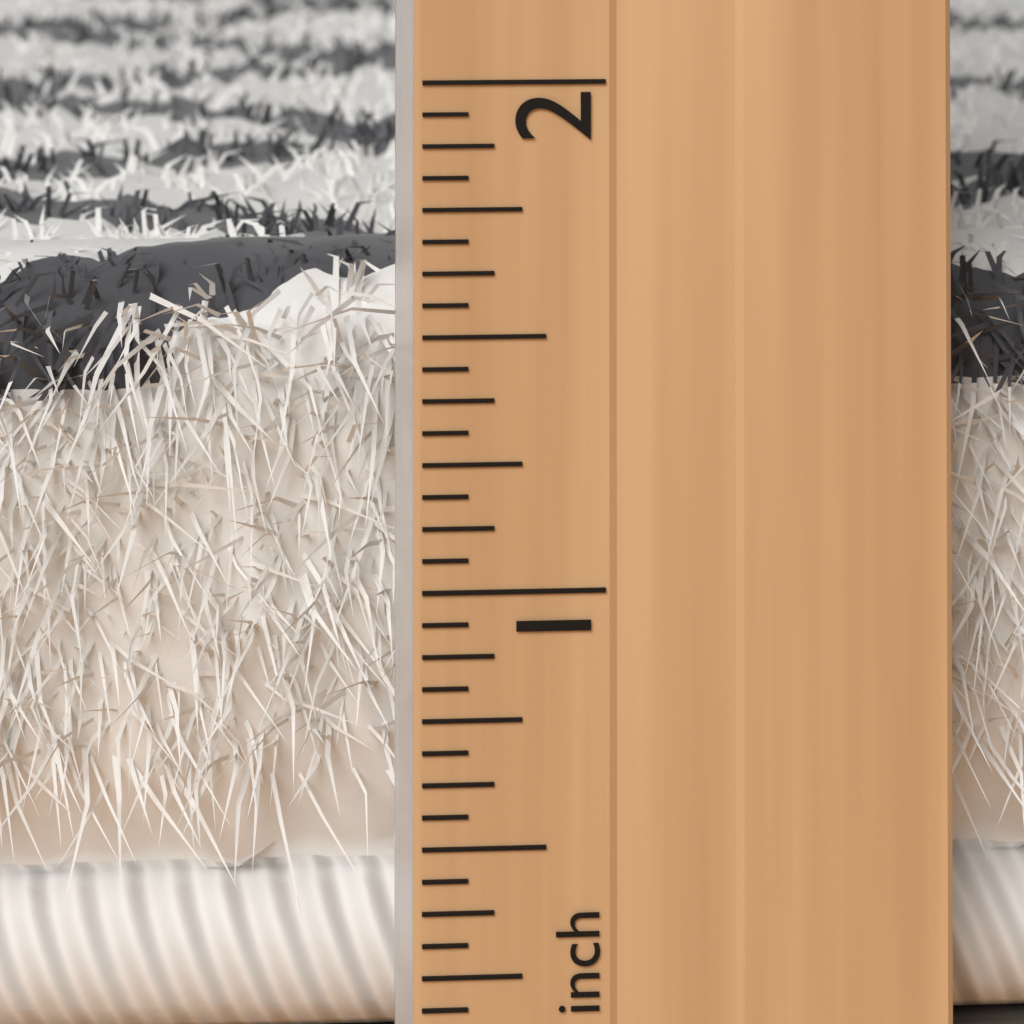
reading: 1.5625 inch
